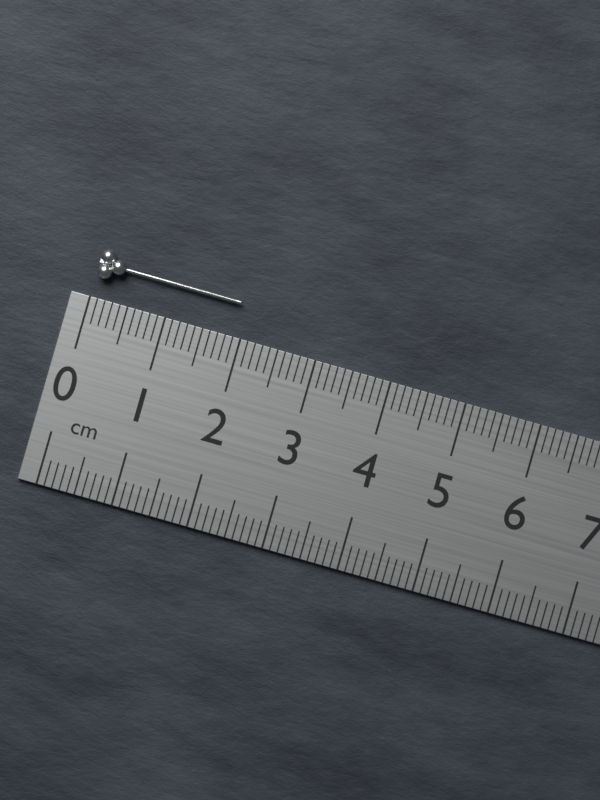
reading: 1.9 cm
